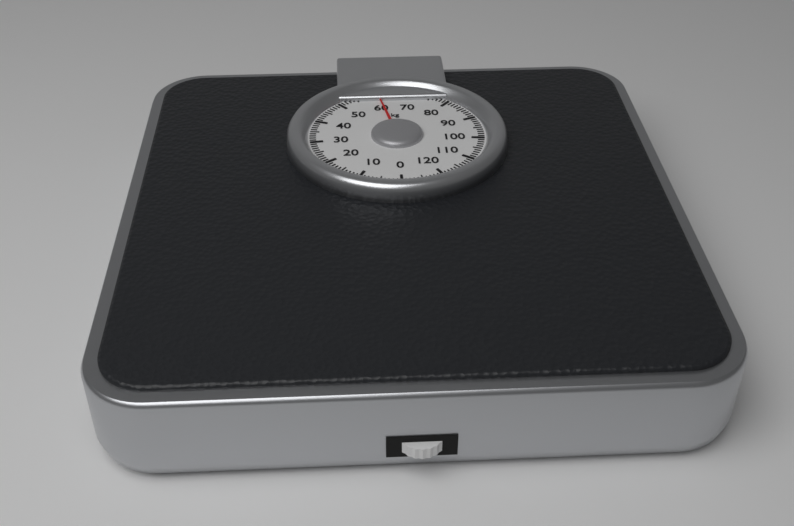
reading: 61 kg
